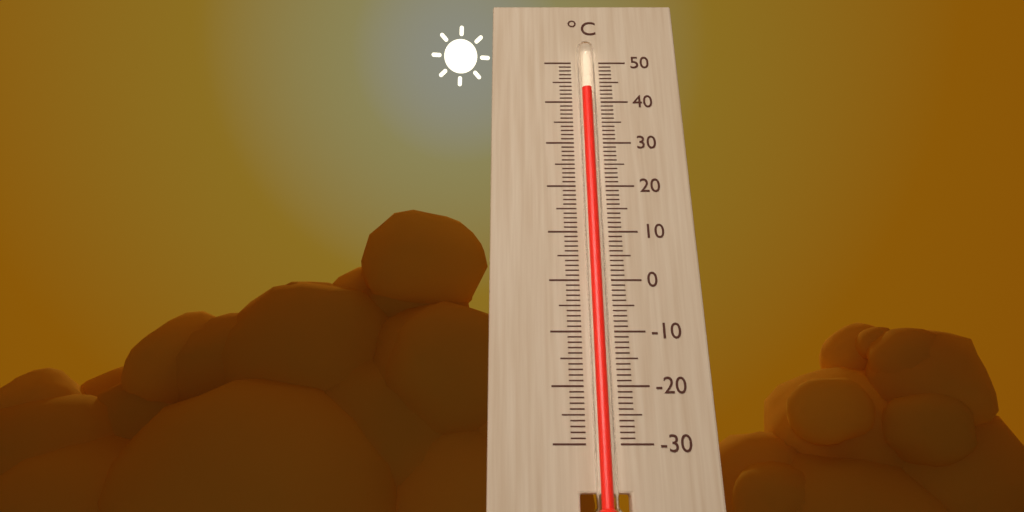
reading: 42 °C
